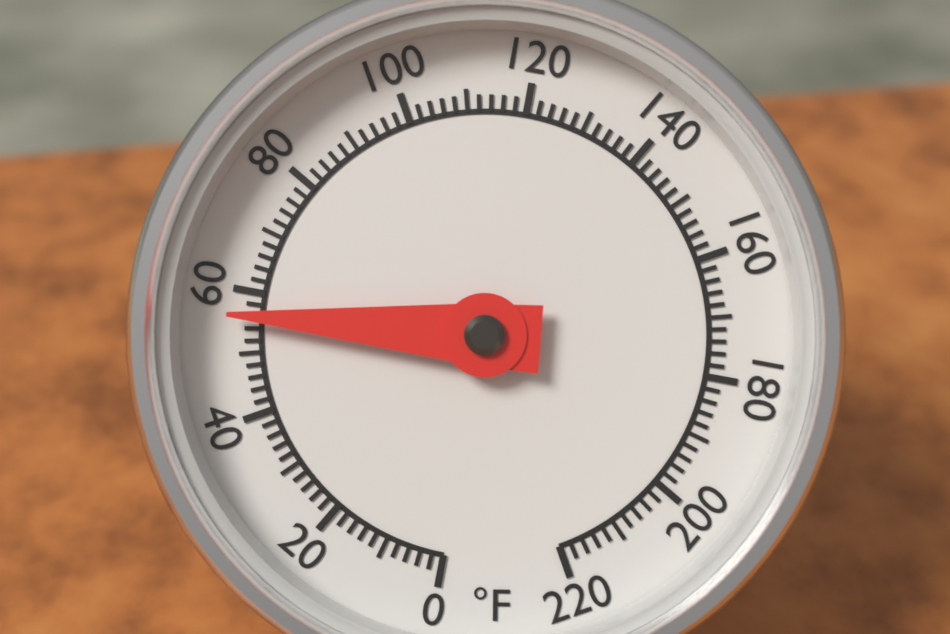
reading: 56 °F
